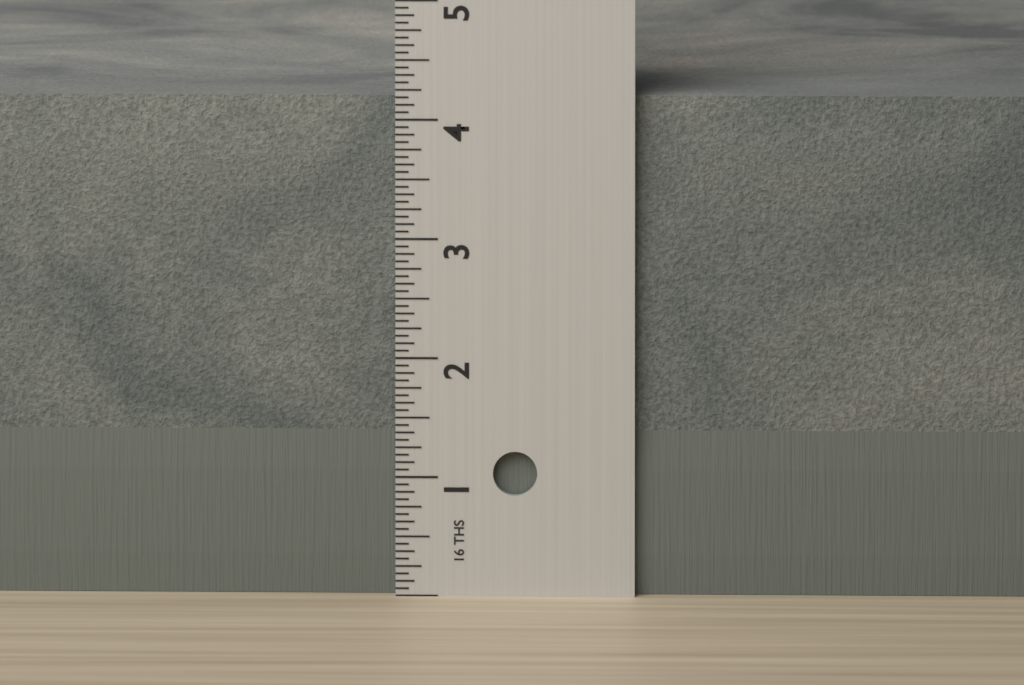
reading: 4.1875 in
